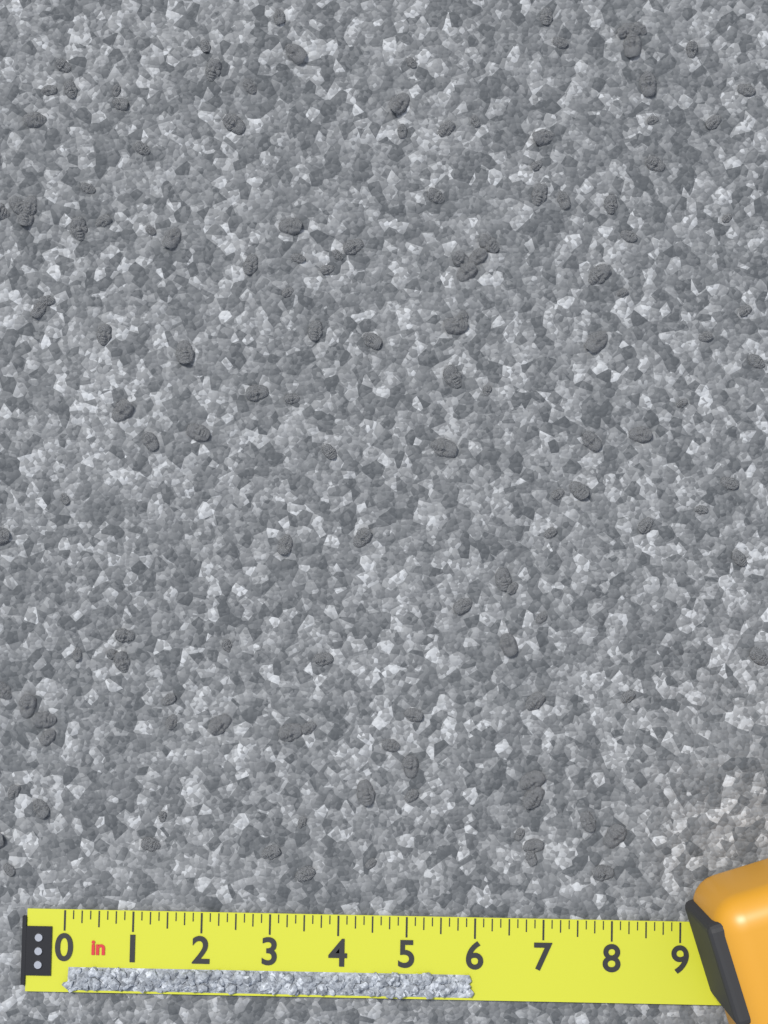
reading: 6.000 in
